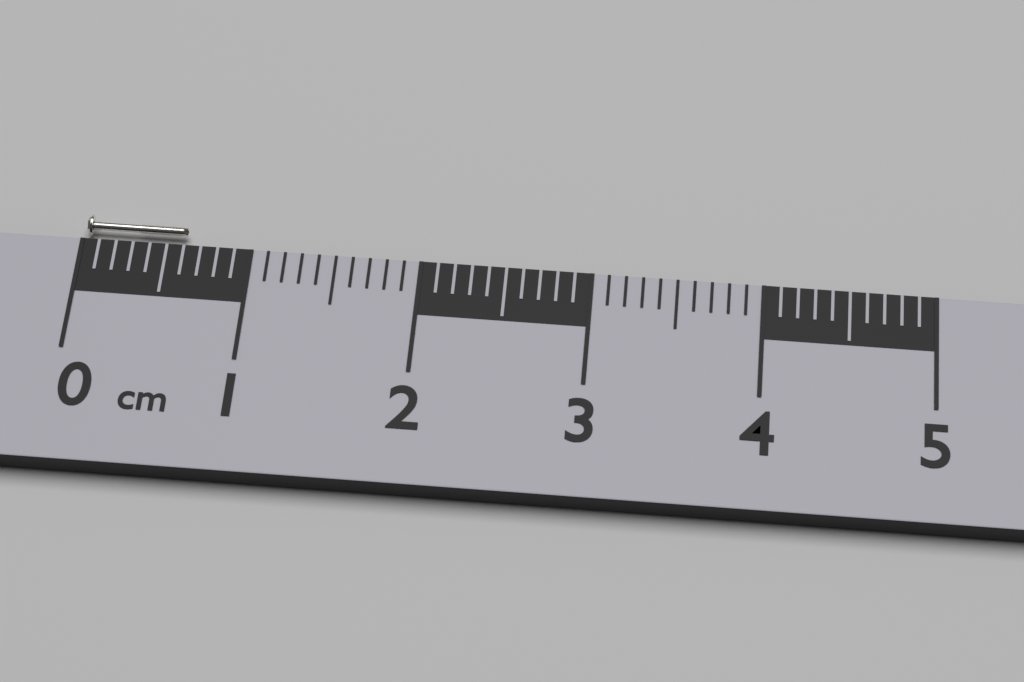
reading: 0.6 cm
